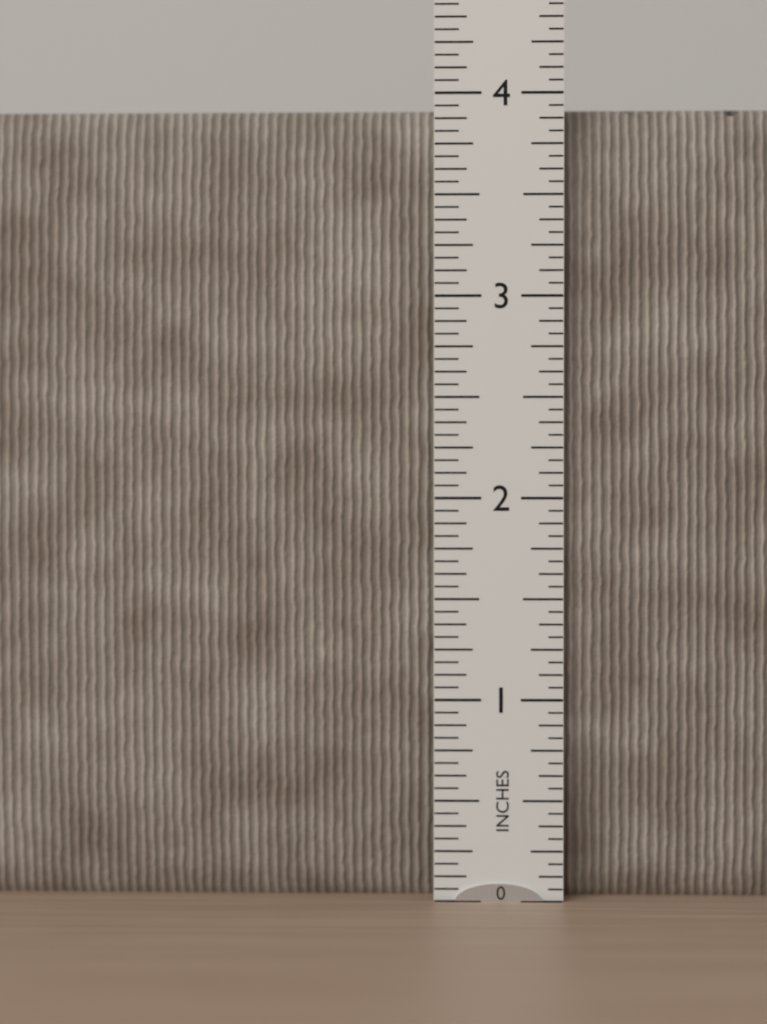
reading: 3.9375 in
